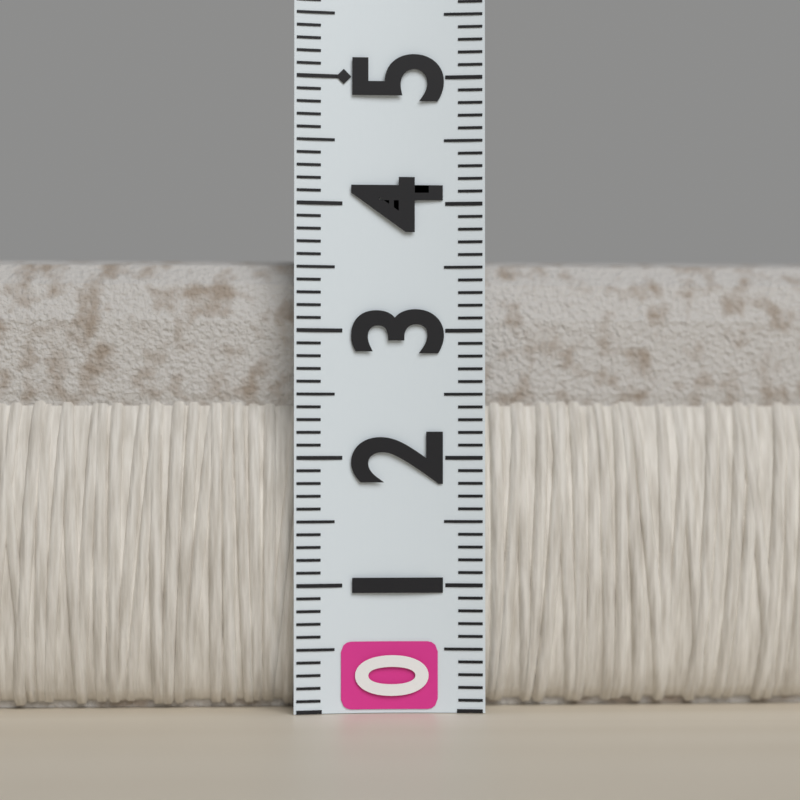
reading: 3.6 (no unit)
